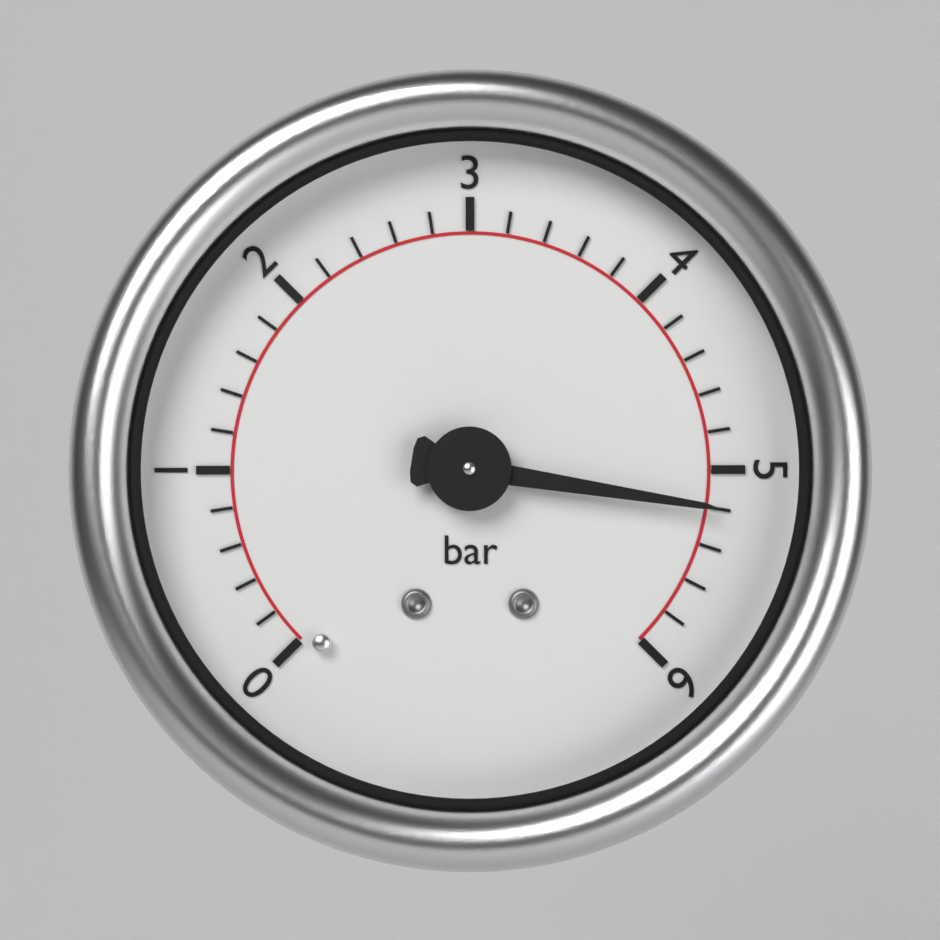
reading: 5.2 bar
